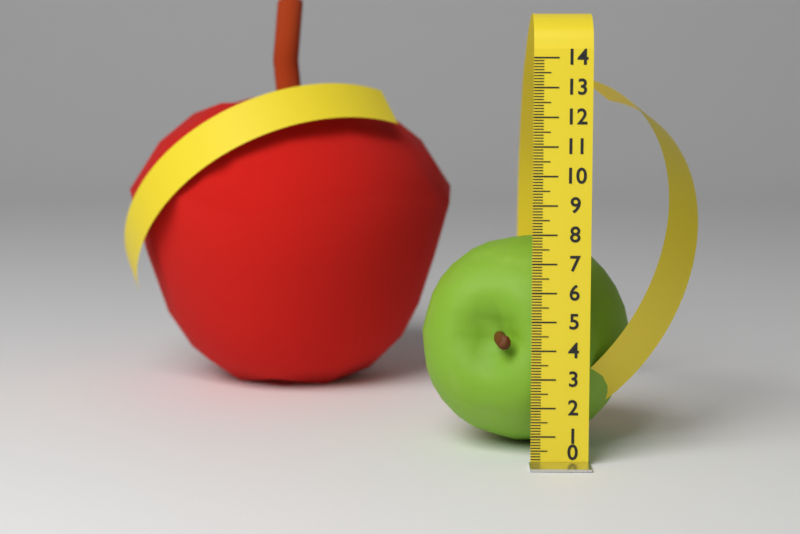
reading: 7.5 (no unit)
